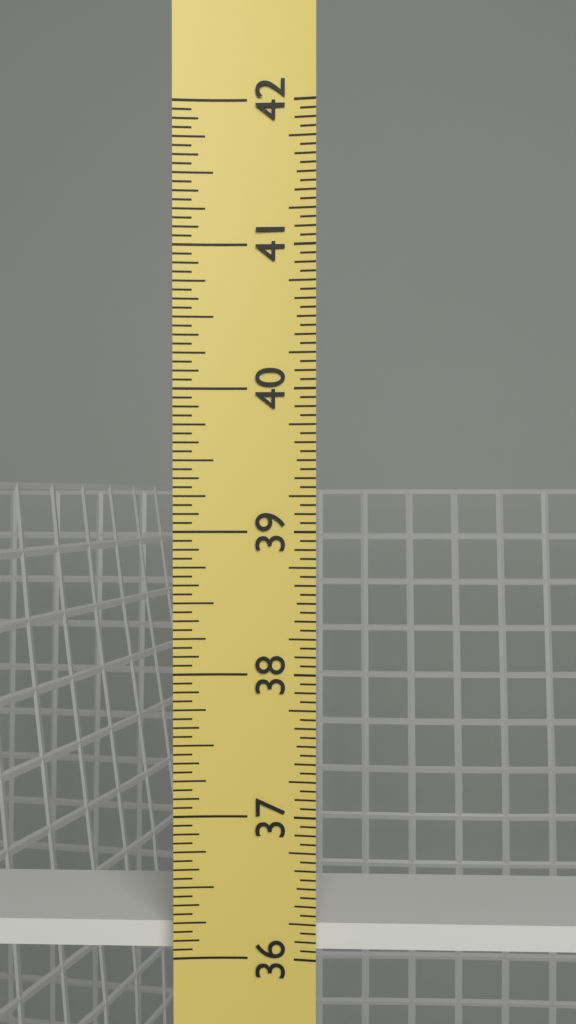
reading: 36.1875 in
